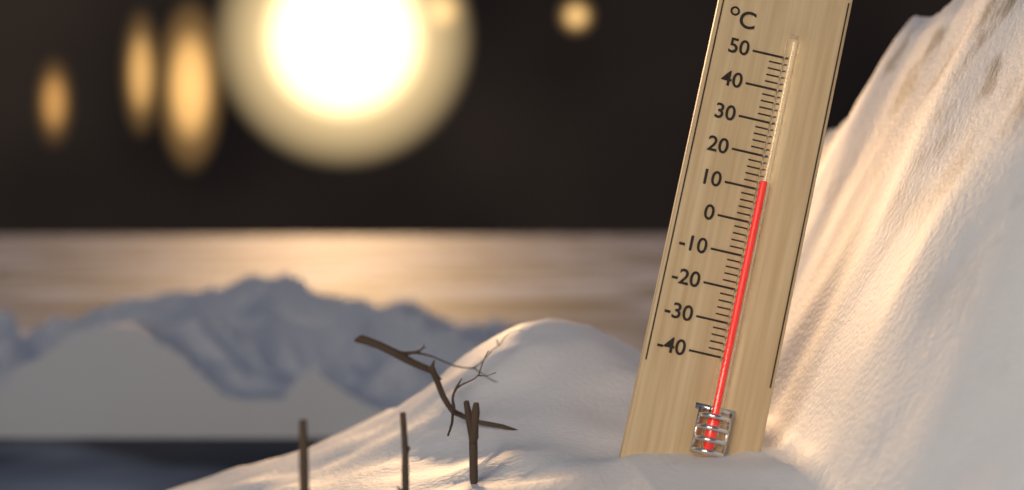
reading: 12 °C
